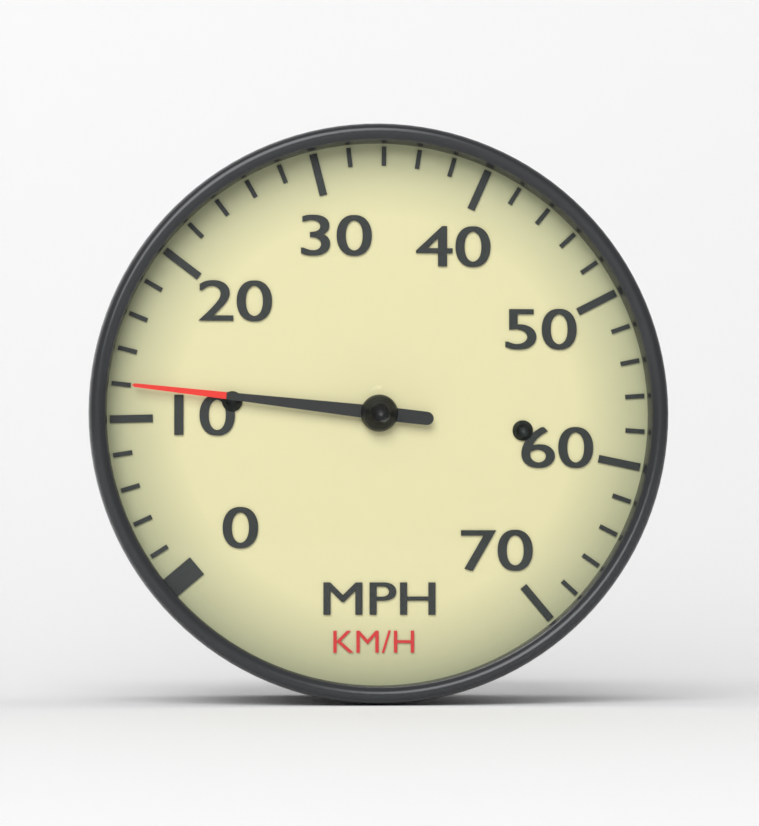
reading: 12 mph
